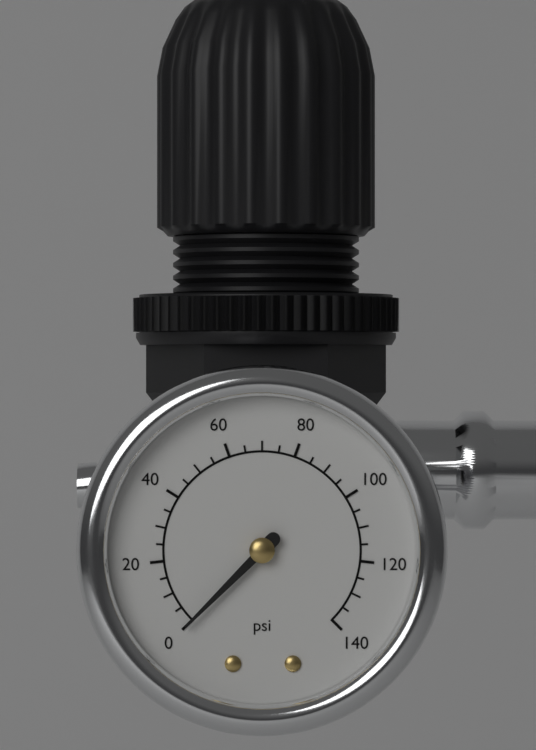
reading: 0 psi
